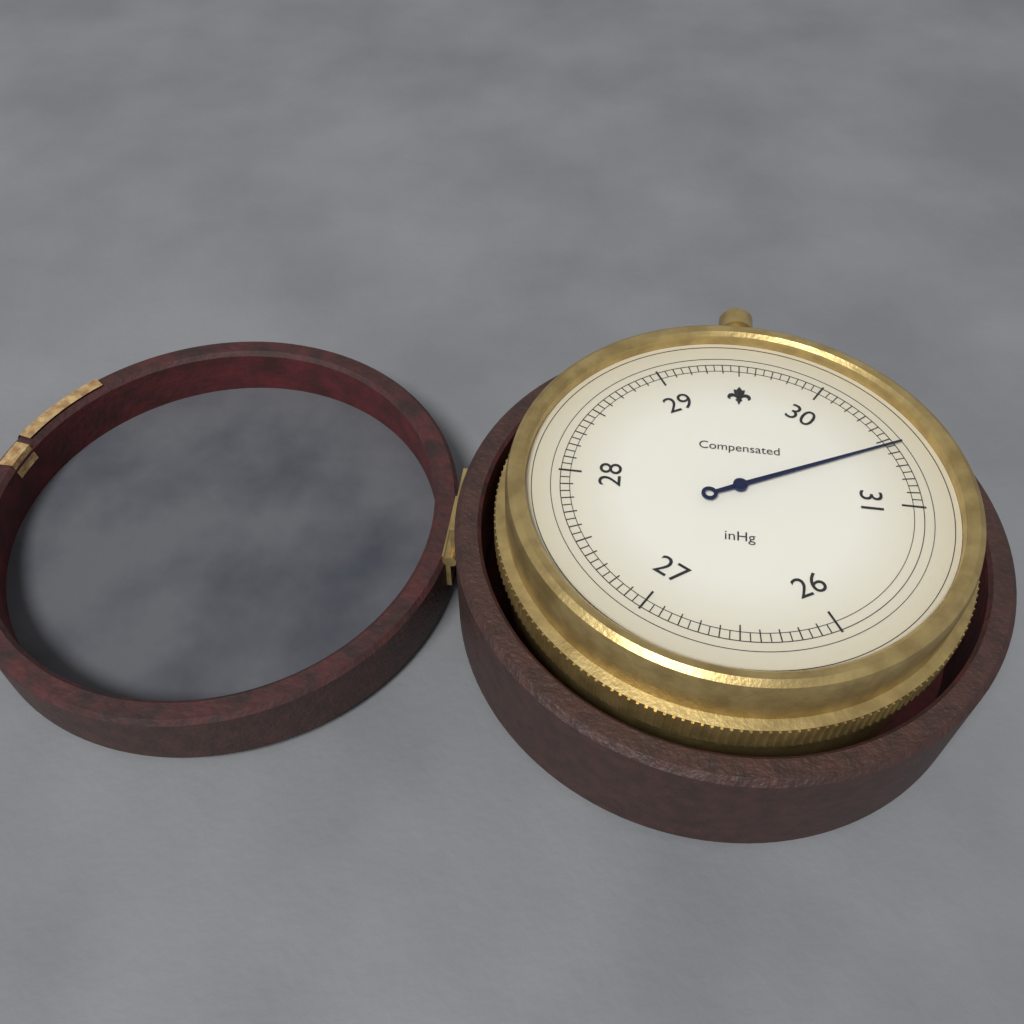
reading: 30.55 inHg
